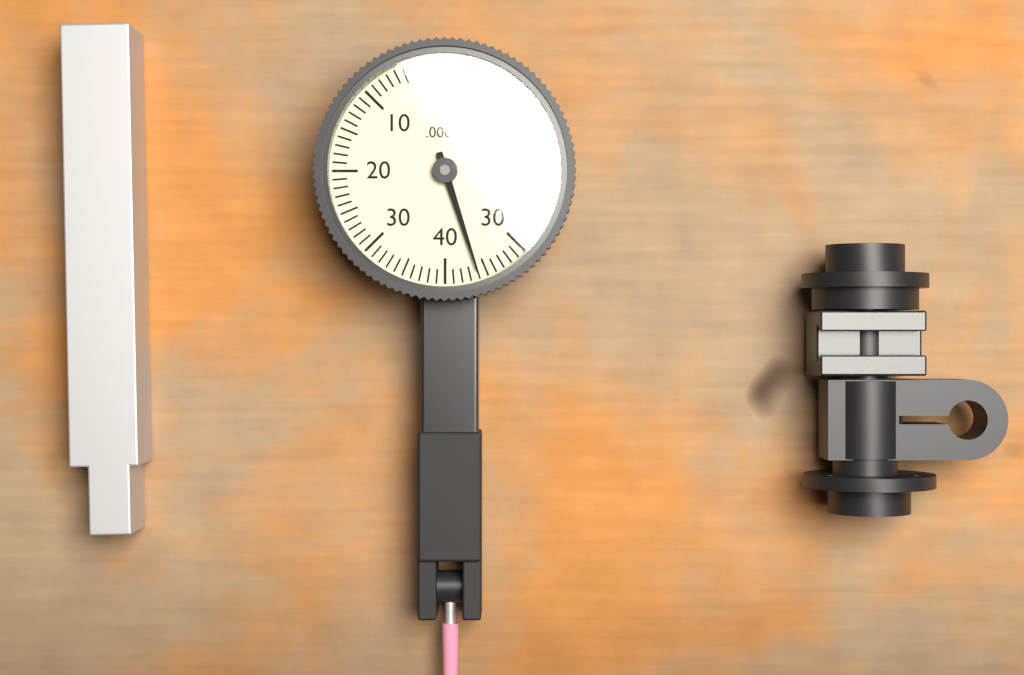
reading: 0.0036 in
